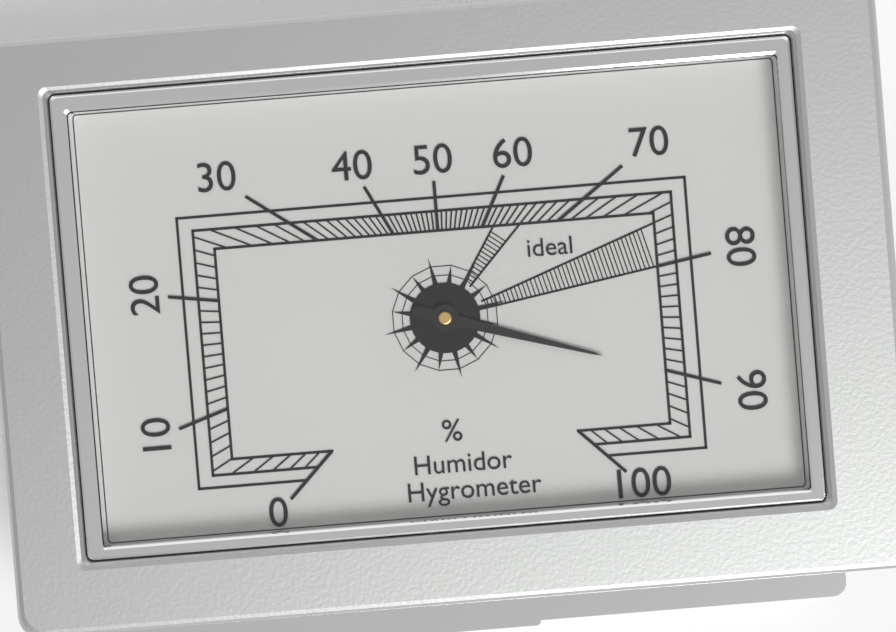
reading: 90 %
